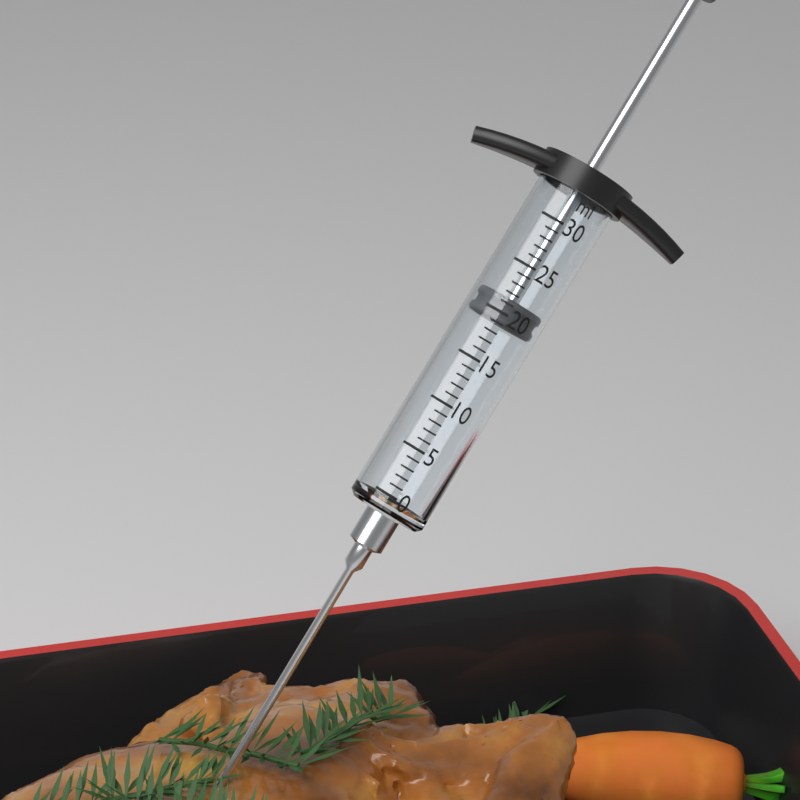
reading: 19 ml
